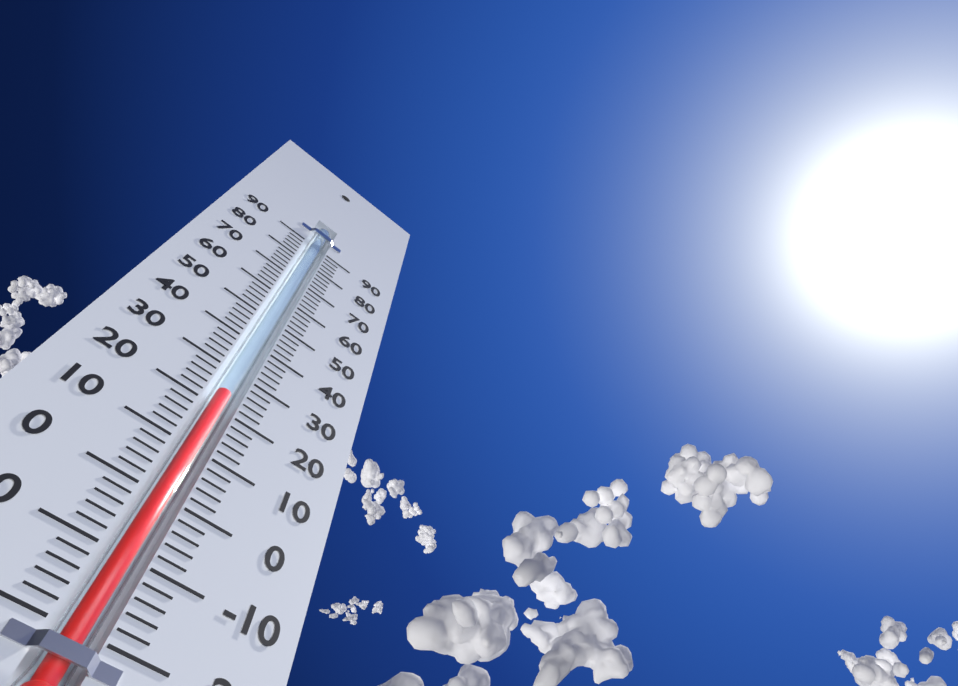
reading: 25 (no unit)
